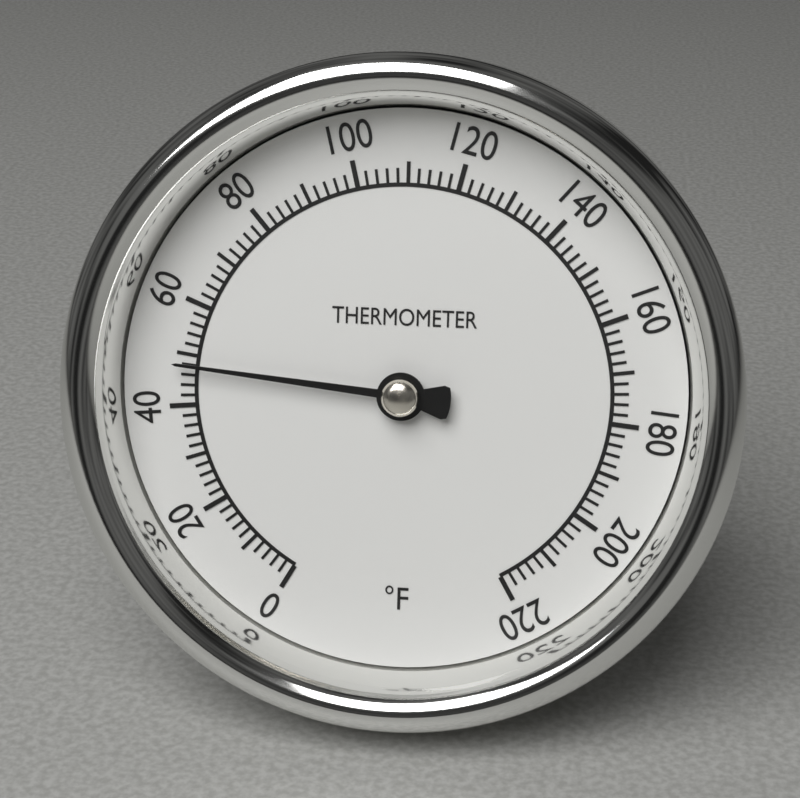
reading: 48 °F
